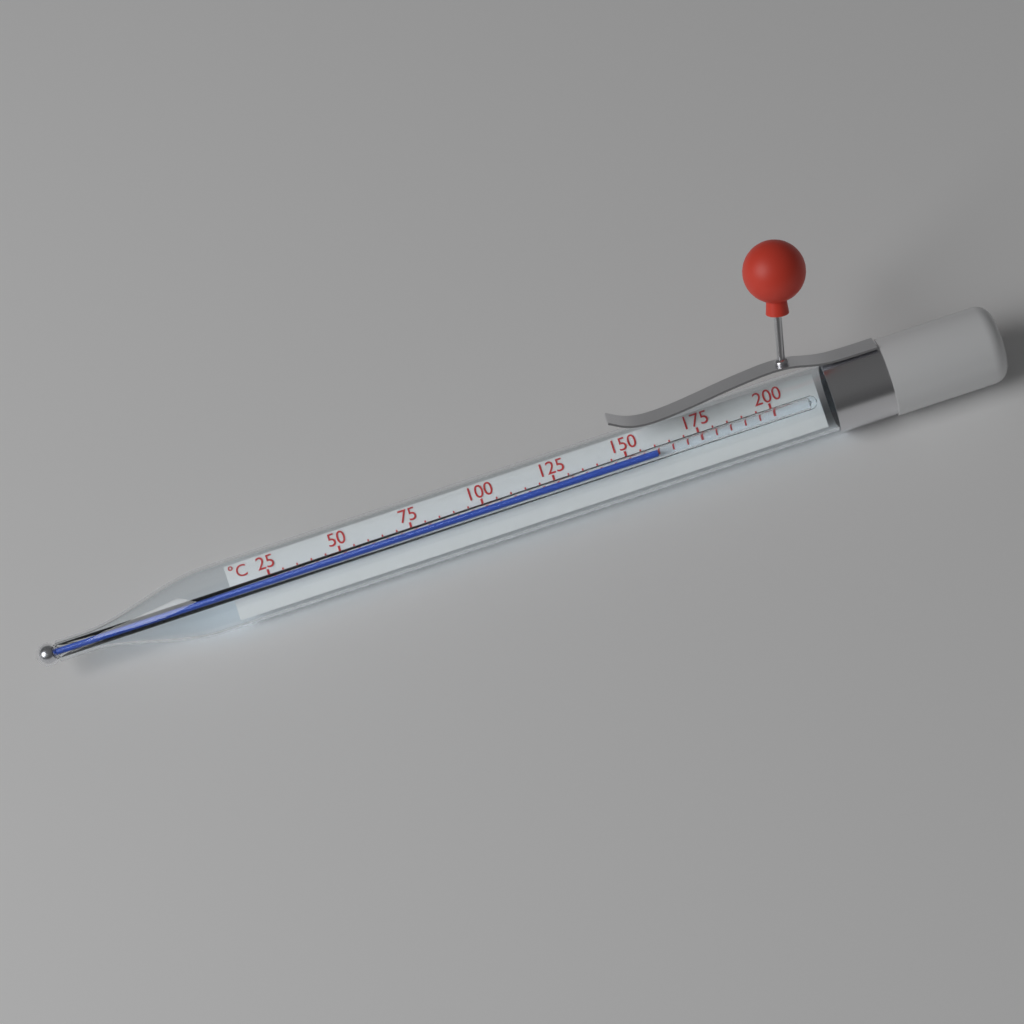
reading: 160 °C
